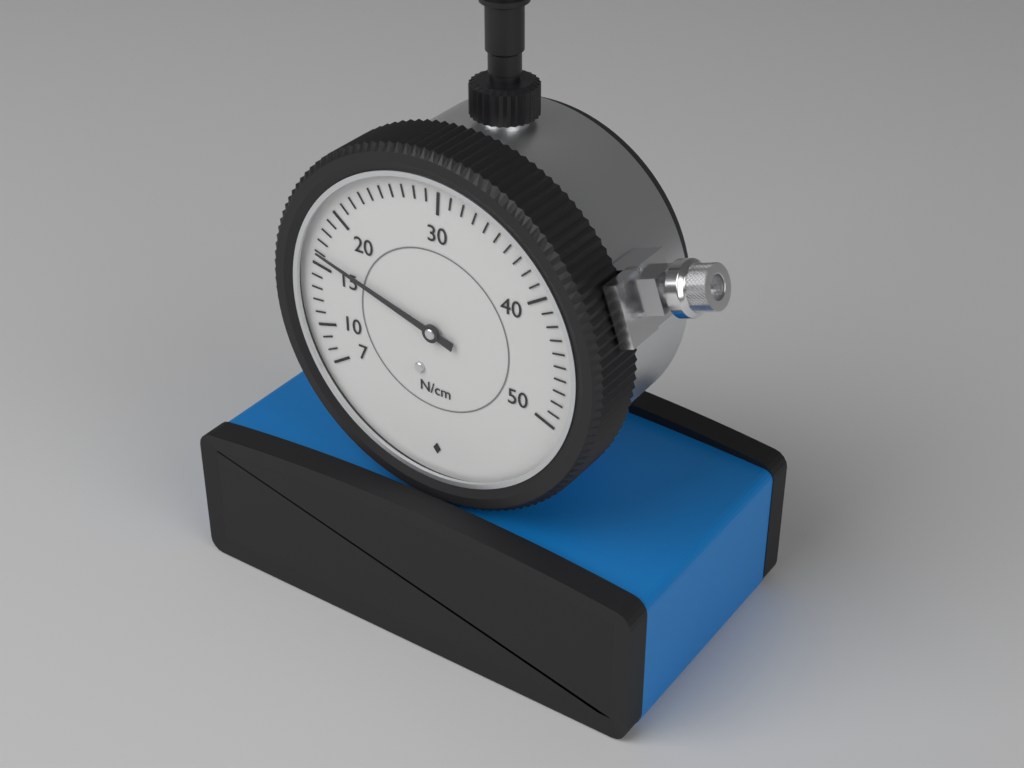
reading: 16 N/cm
